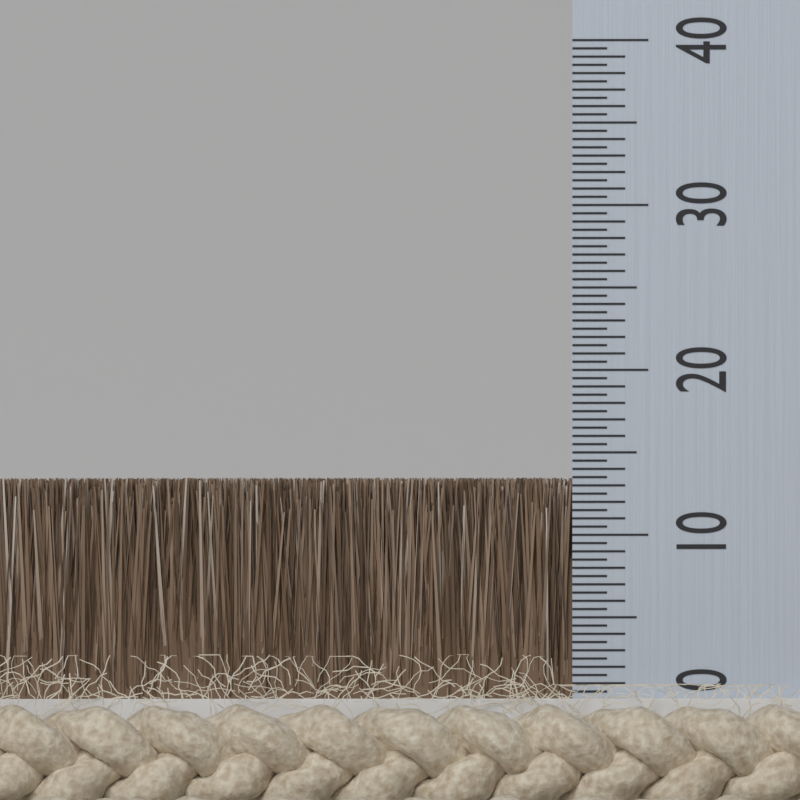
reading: 13.5 (no unit)
